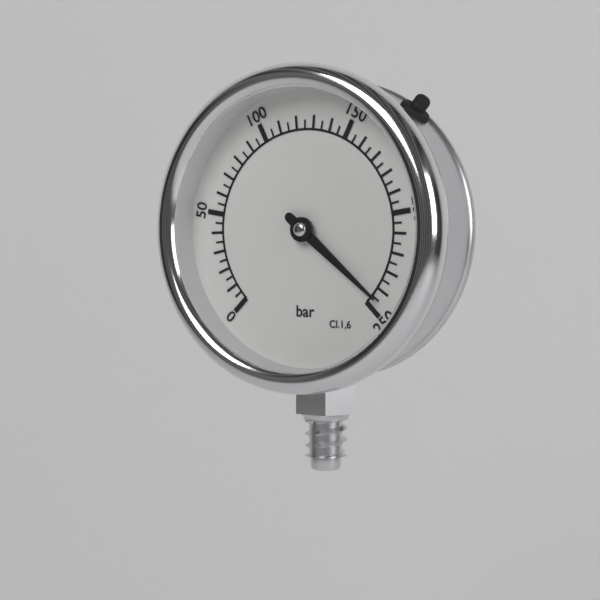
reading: 245 bar
